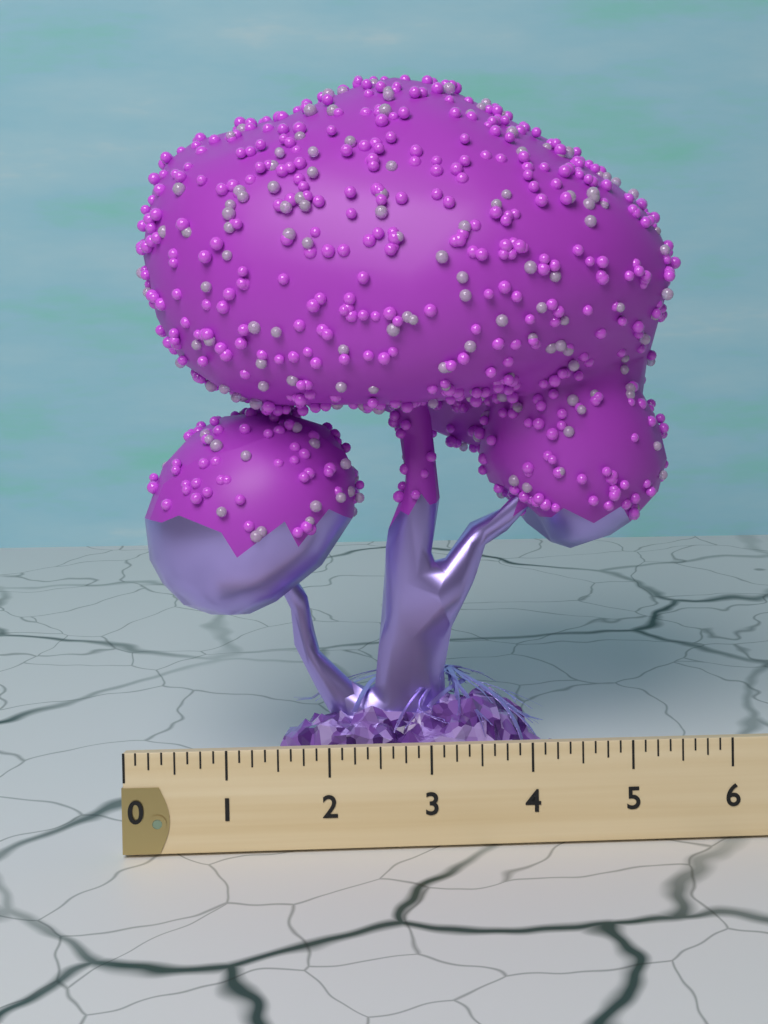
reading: 5.625 (no unit)
